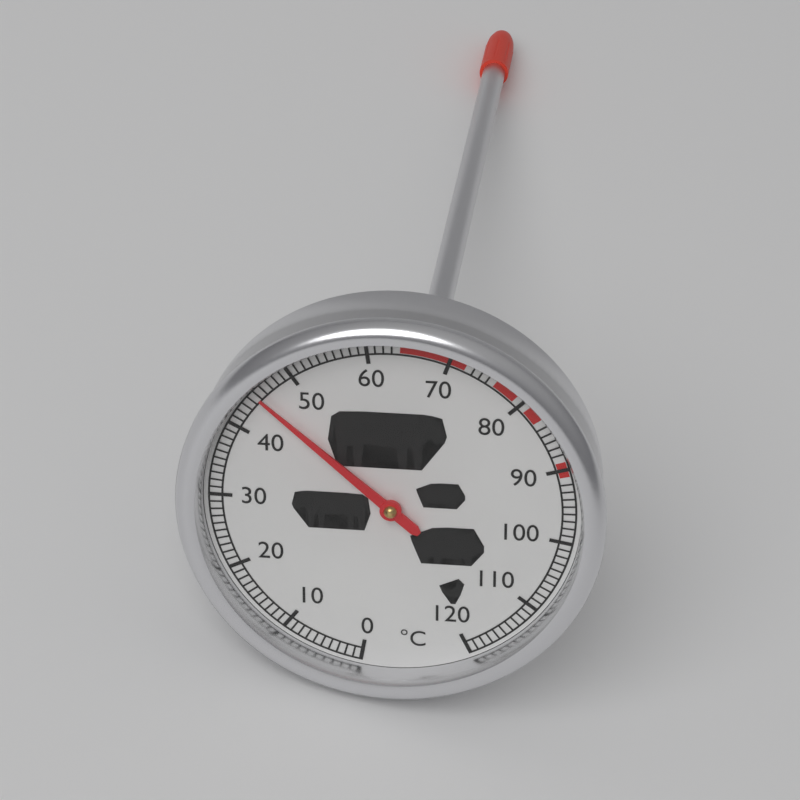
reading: 45 °C
